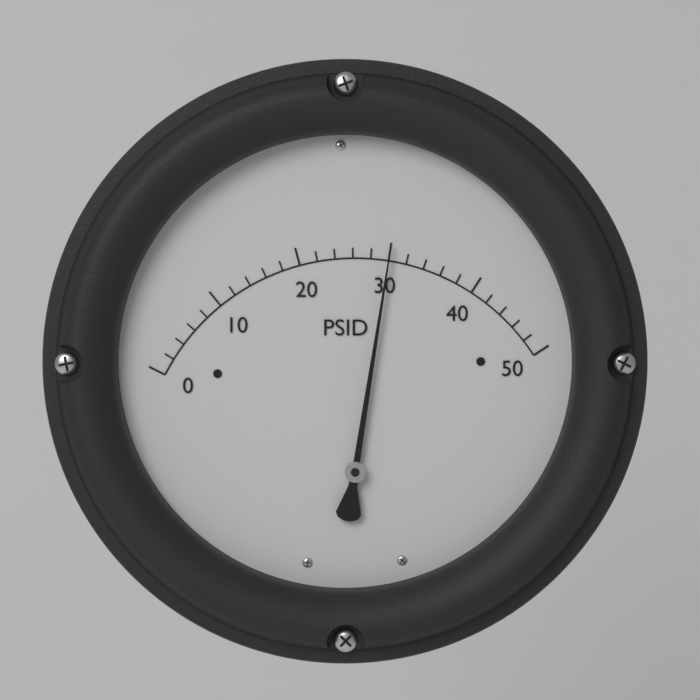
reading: 30 PSID
